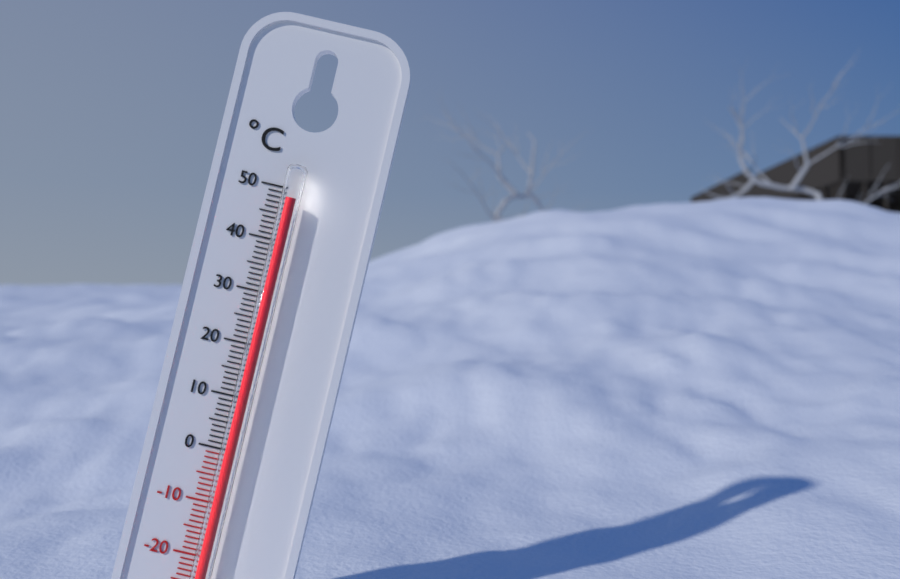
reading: 48 °C
